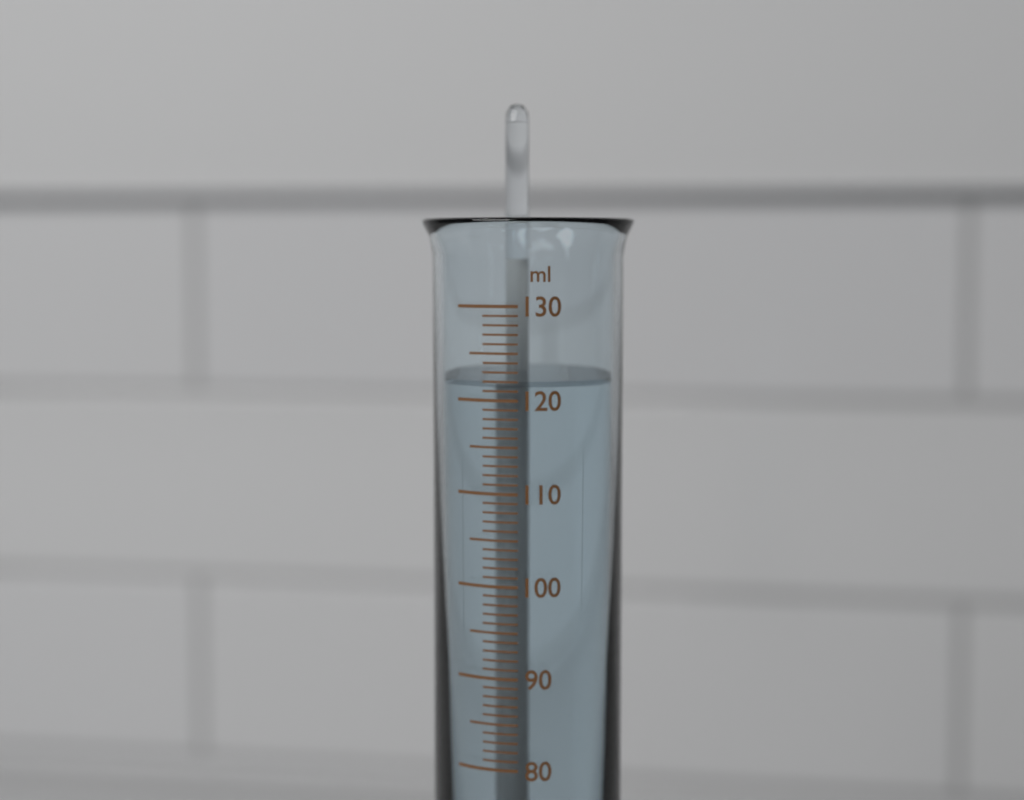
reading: 122 ml
